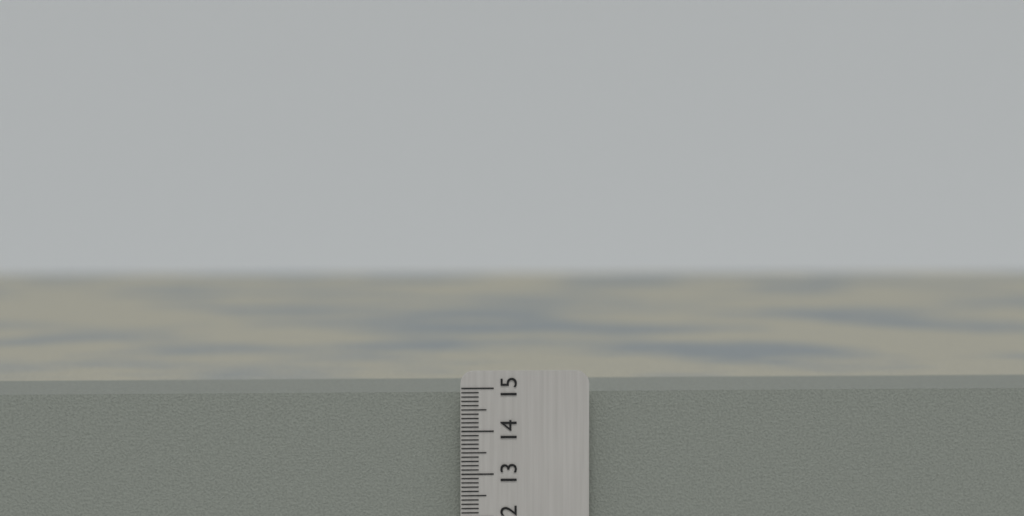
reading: 14.9 cm
